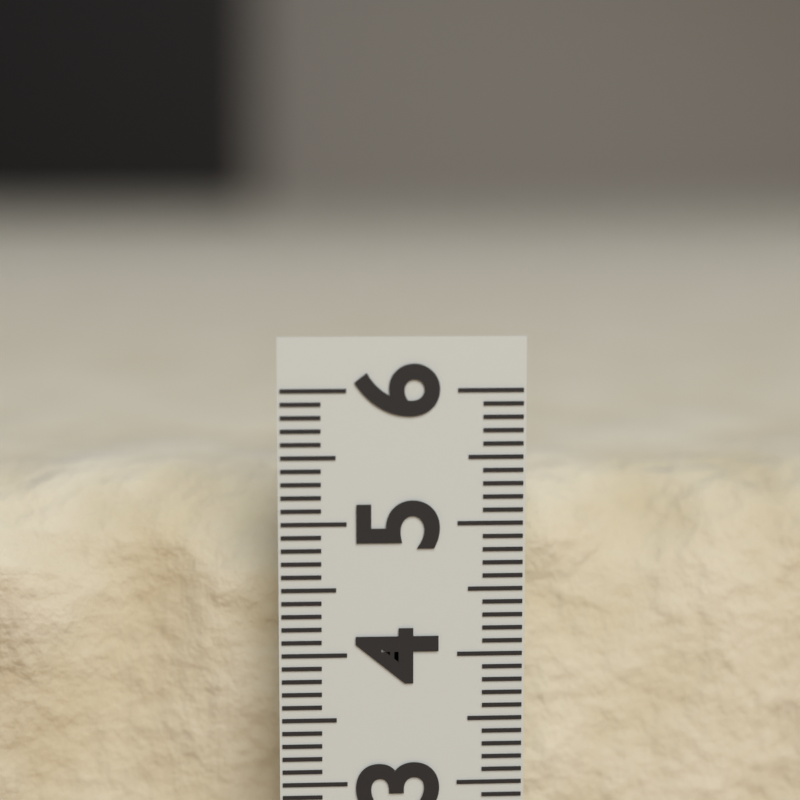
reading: 5.3 (no unit)
